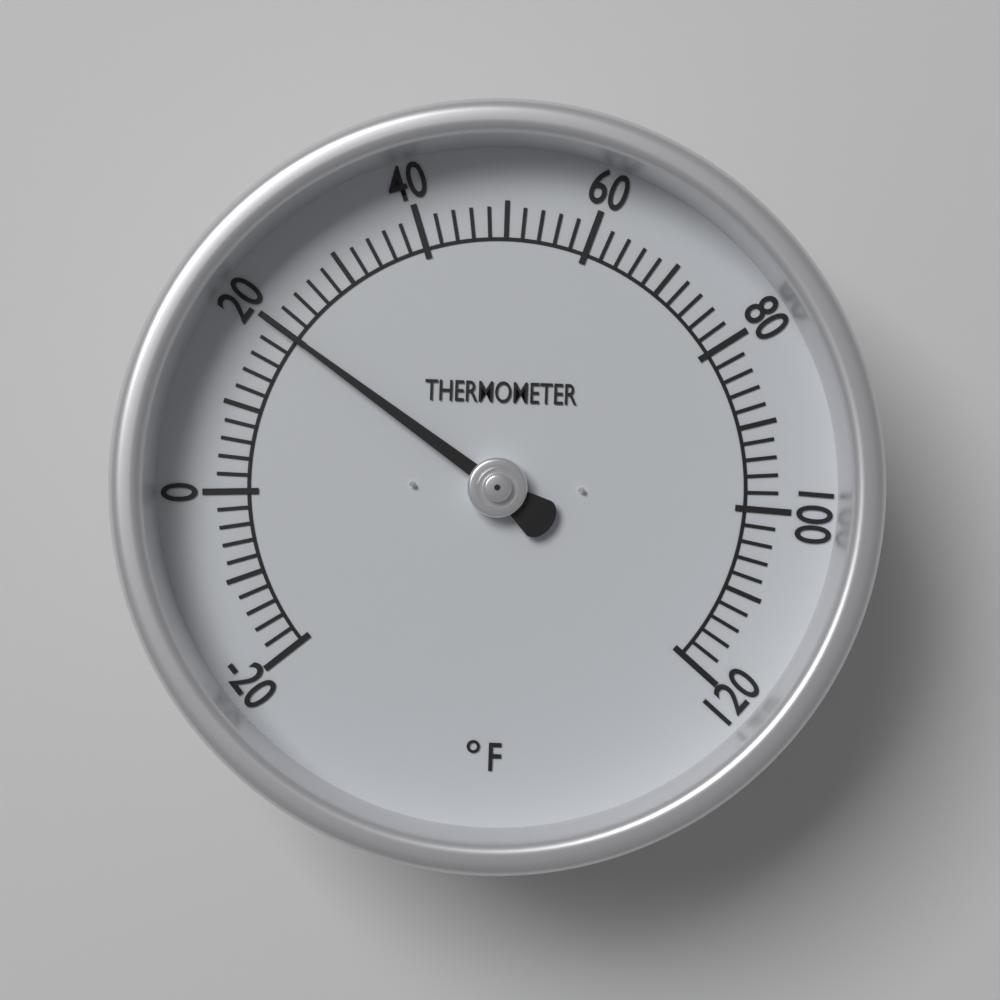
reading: 20 °F
